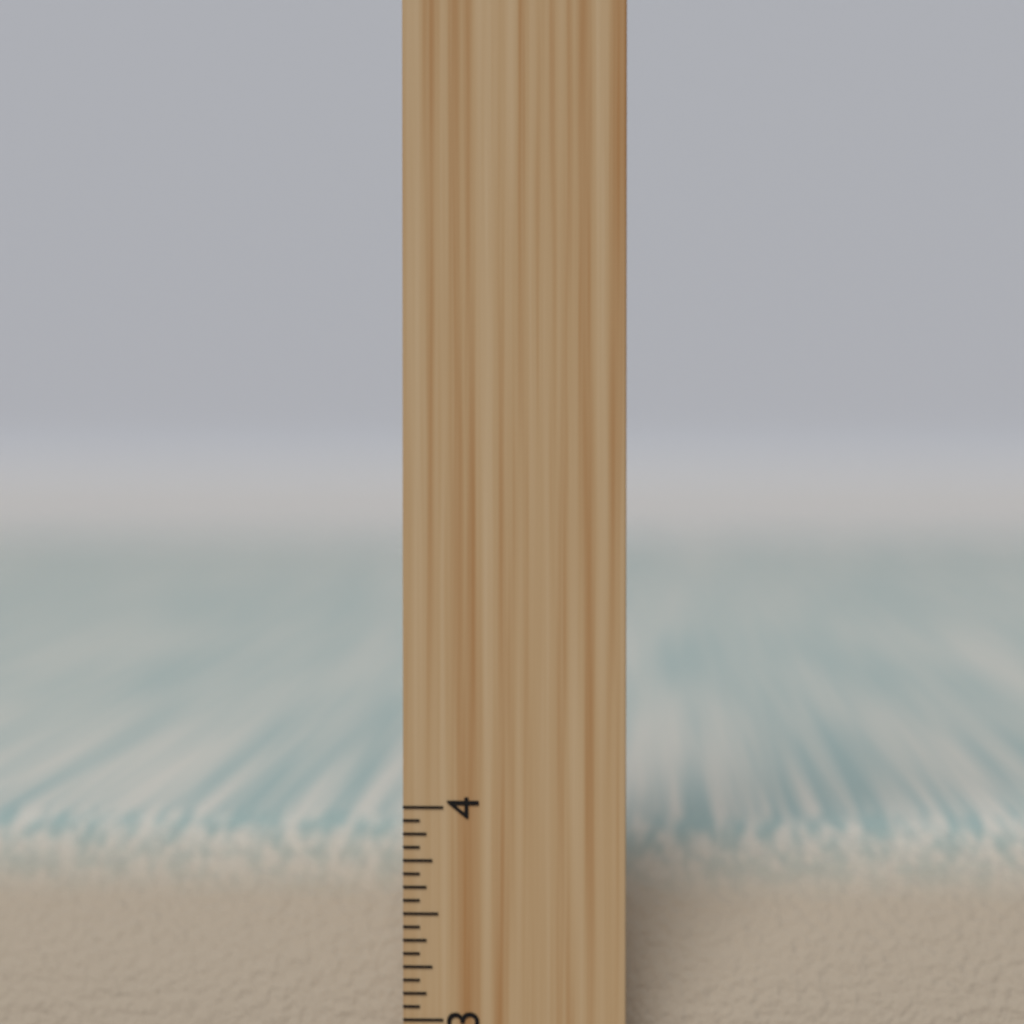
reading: 3.7500 inch
